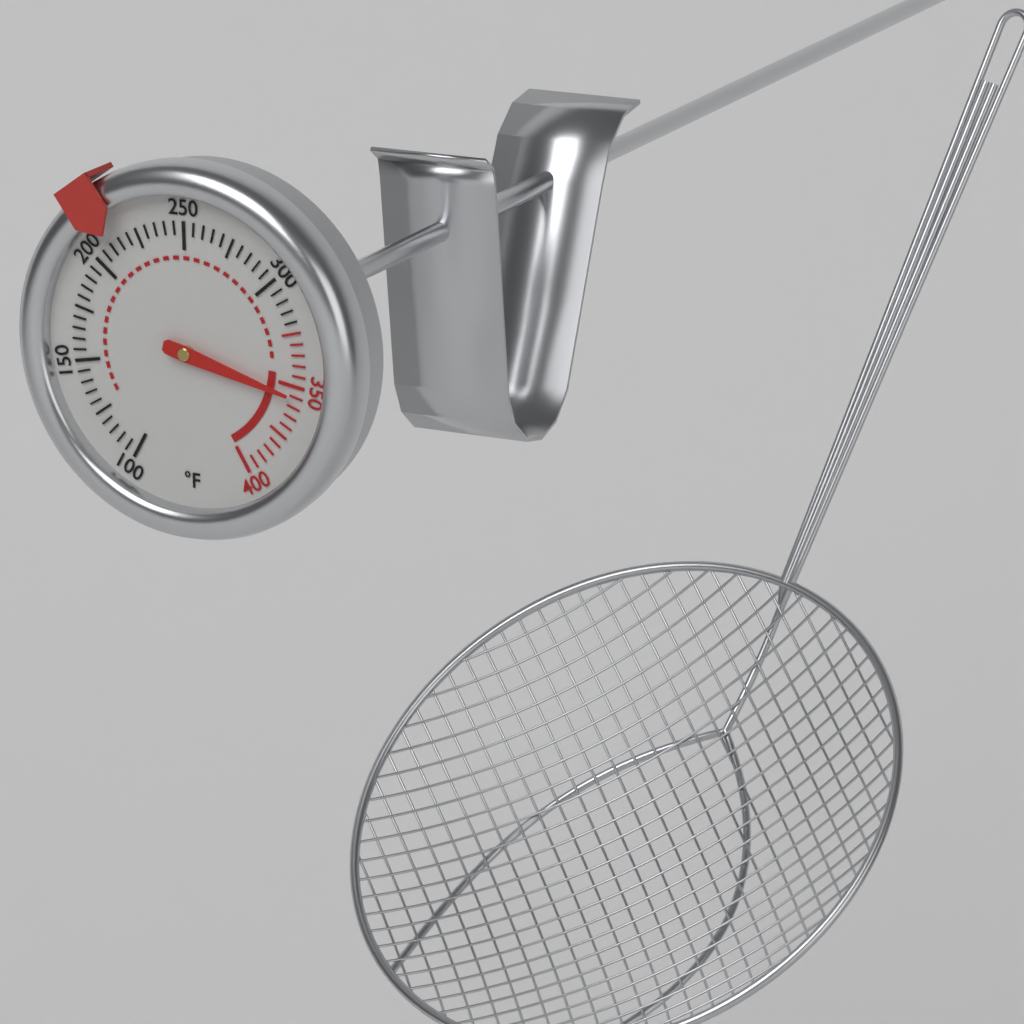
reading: 355 °F
